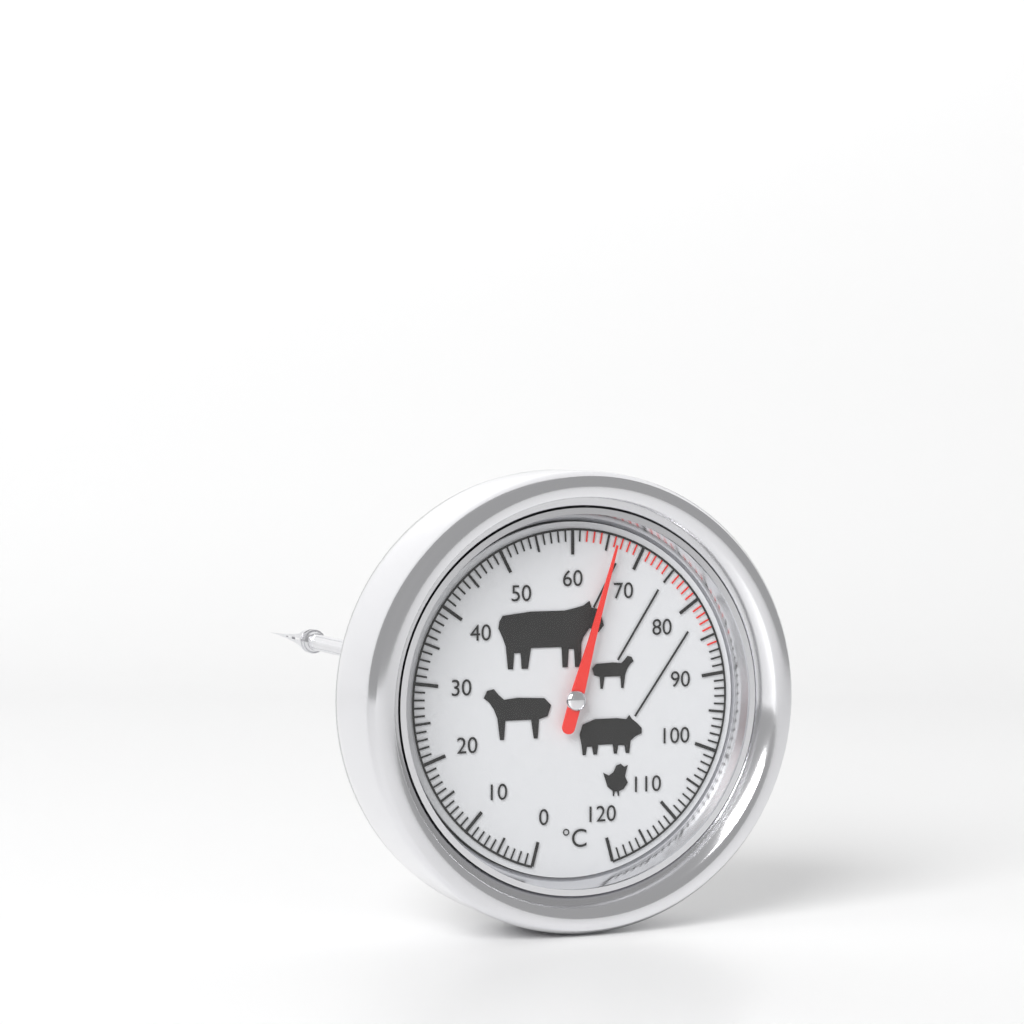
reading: 66 °C
